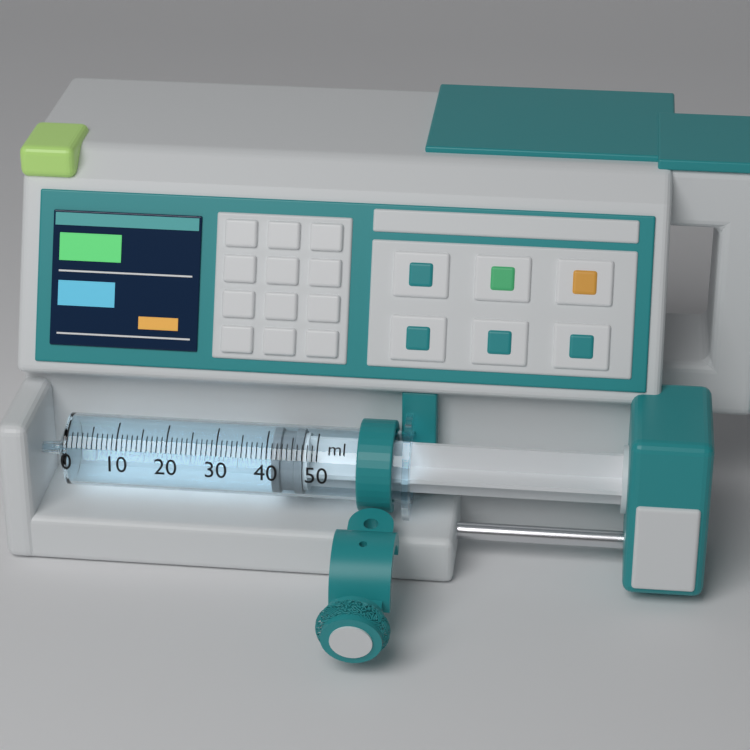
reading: 41 ml
